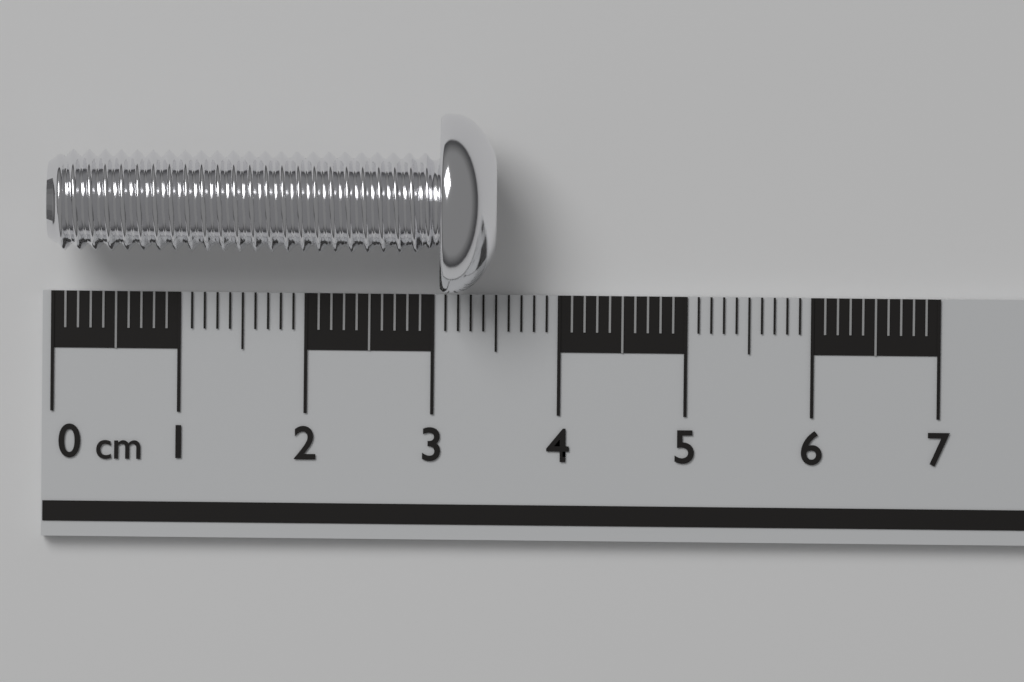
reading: 3.5 cm
